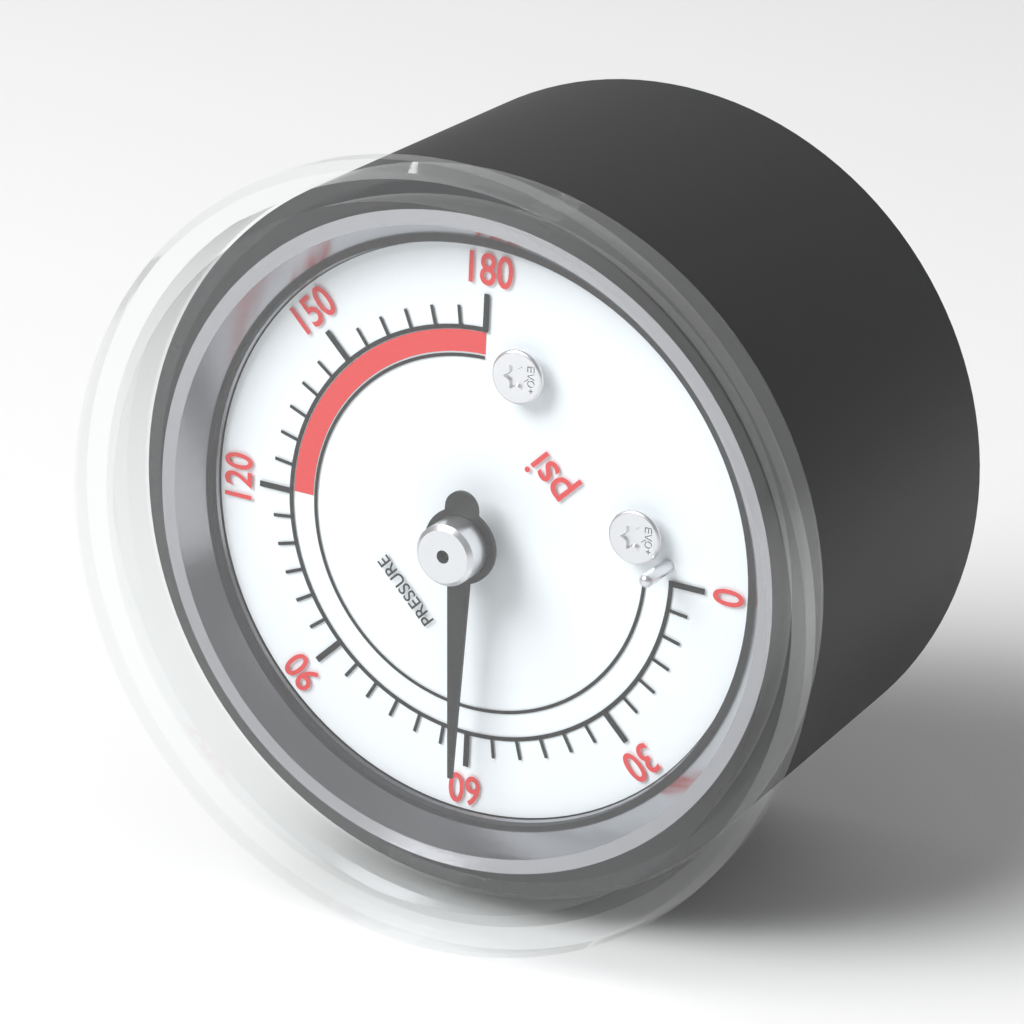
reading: 60 psi
